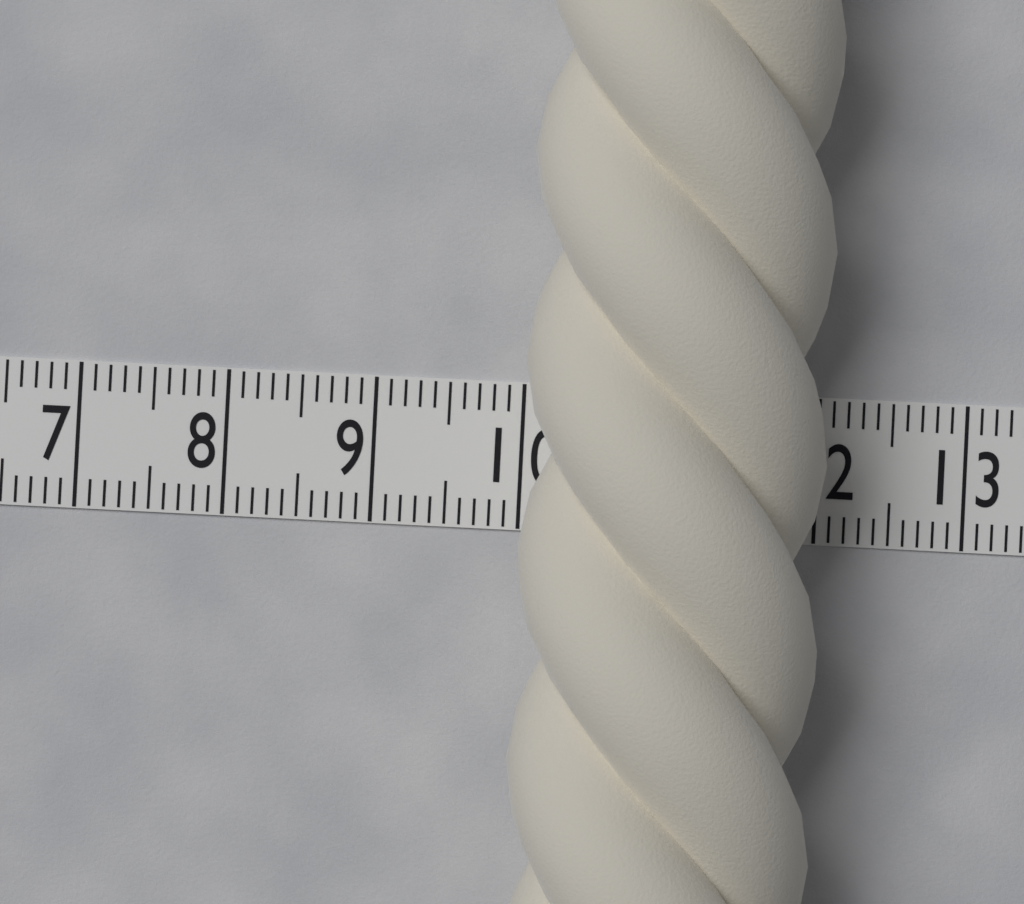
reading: 12.0 (no unit)
